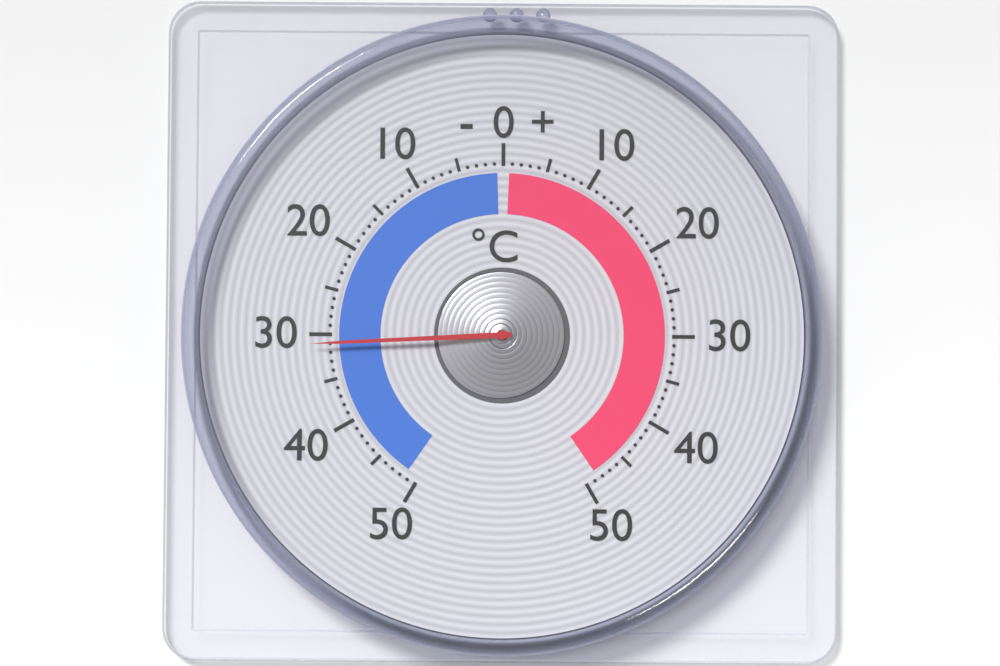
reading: -31 °C
